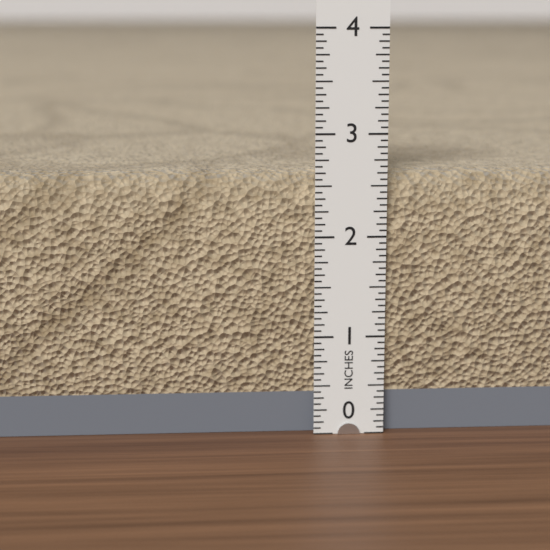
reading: 2.6250 in
